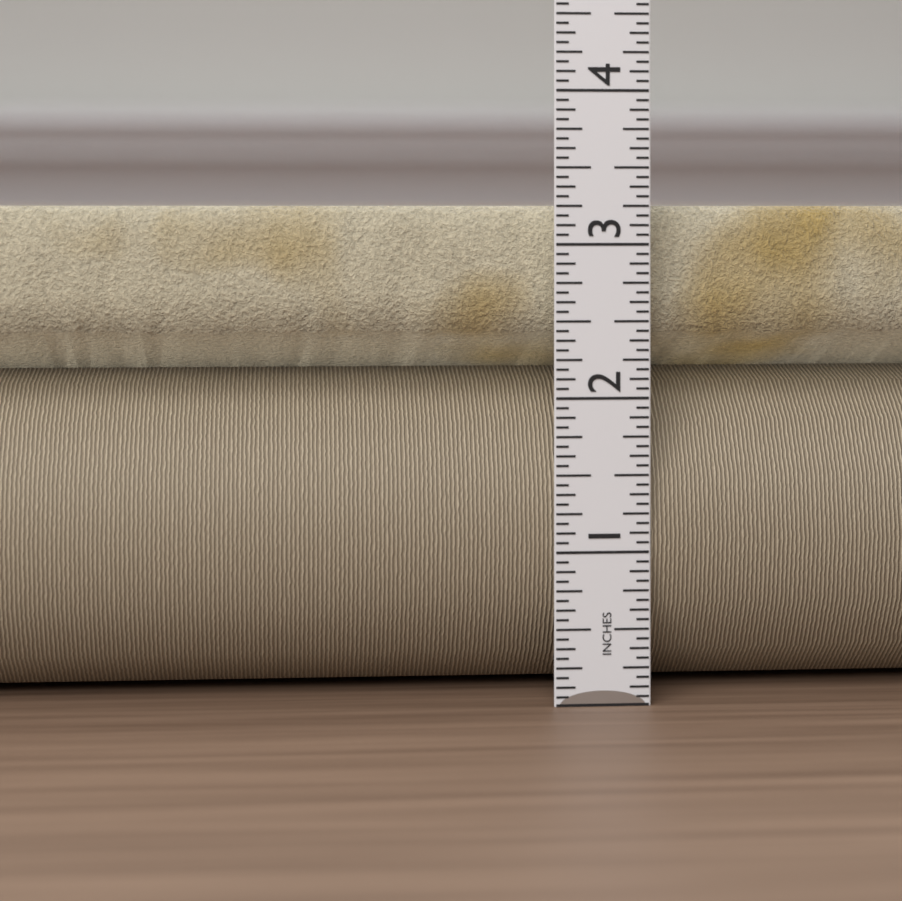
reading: 3.2500 in
